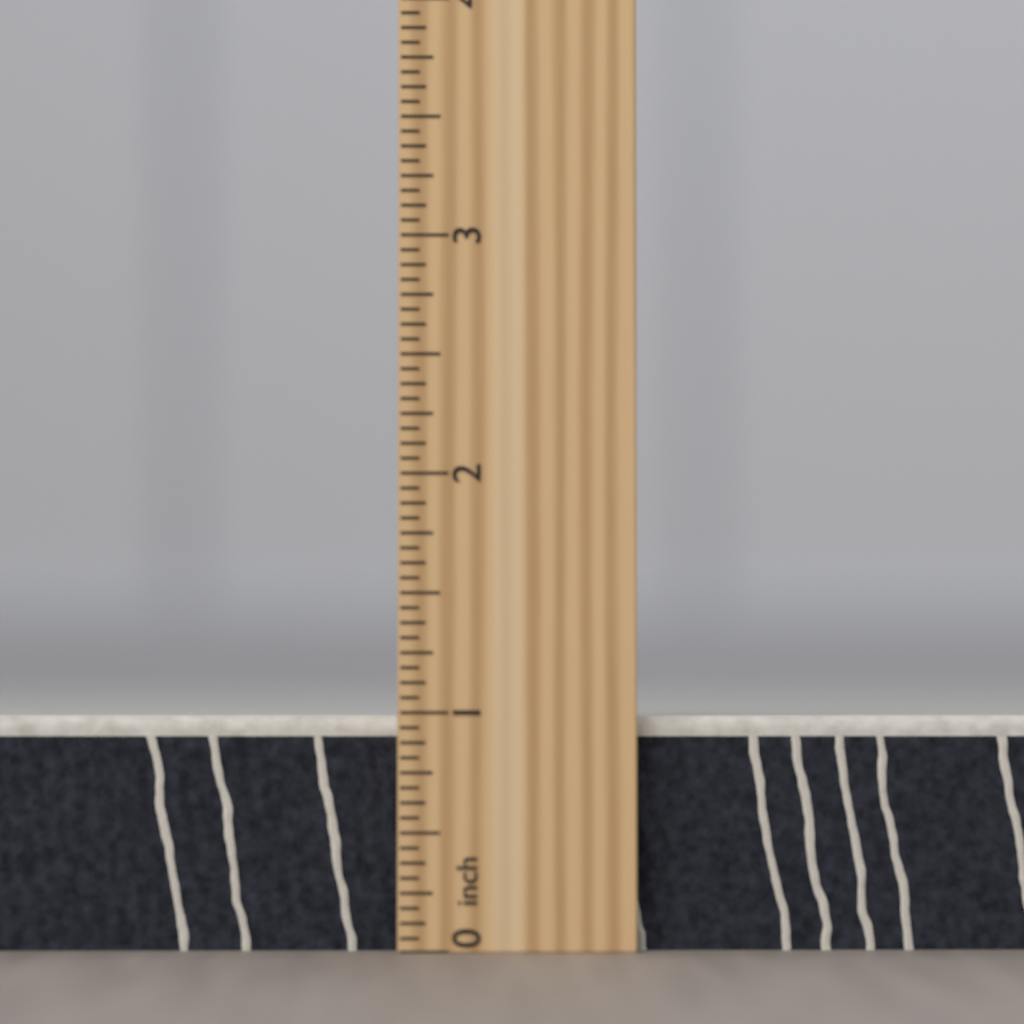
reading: 1.0000 inch
